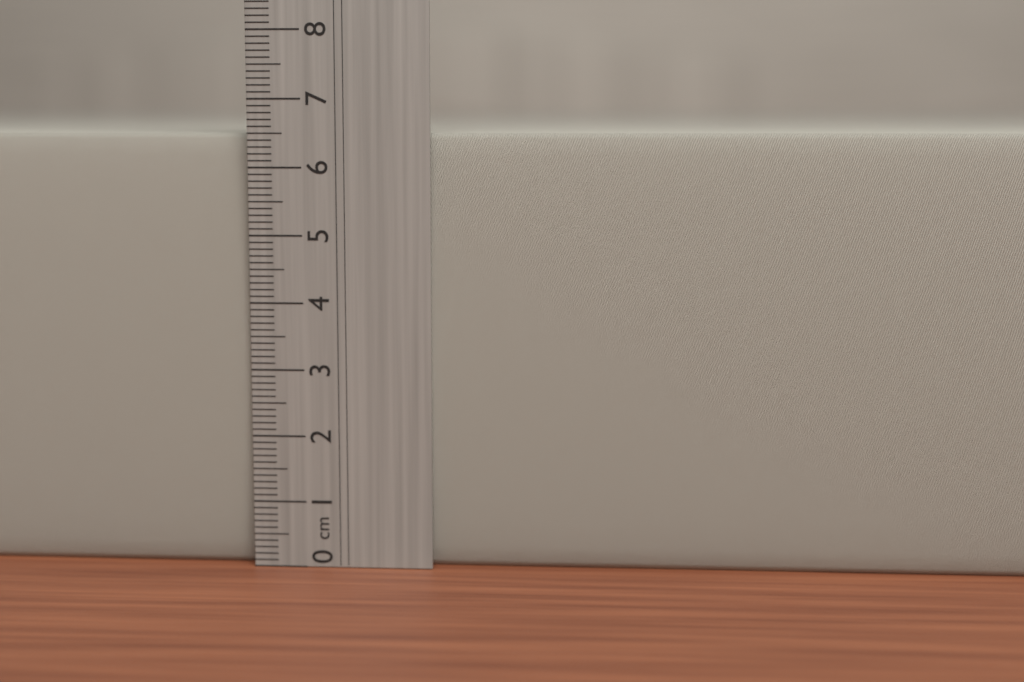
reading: 6.5 cm
